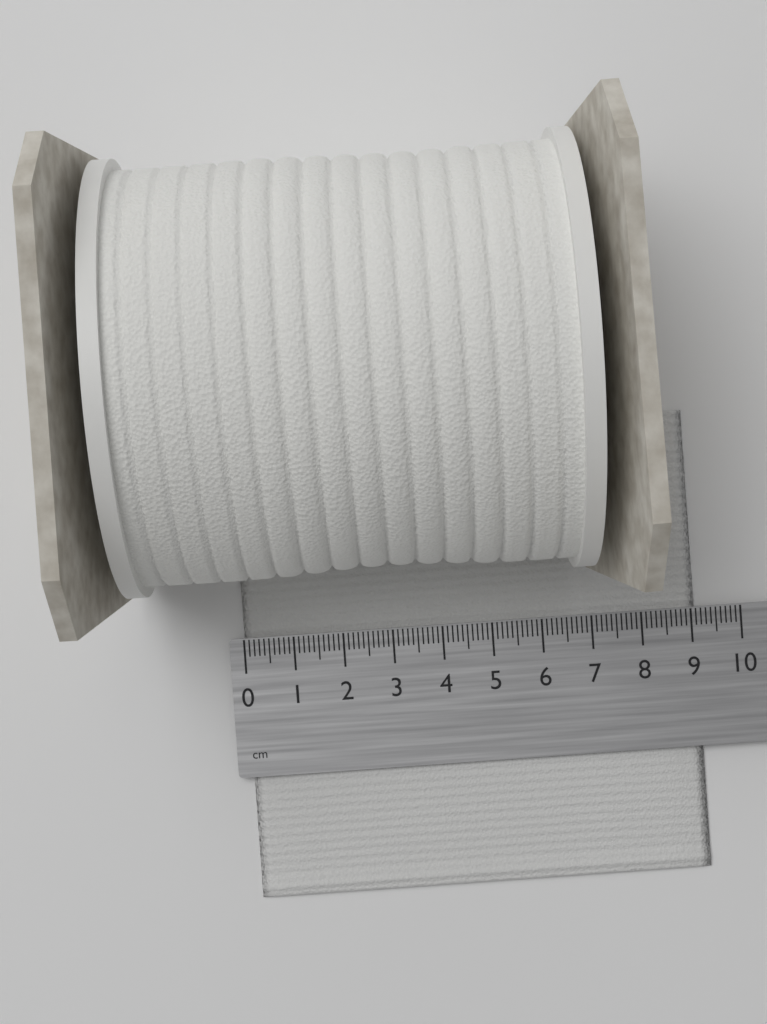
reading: 9.1 cm
